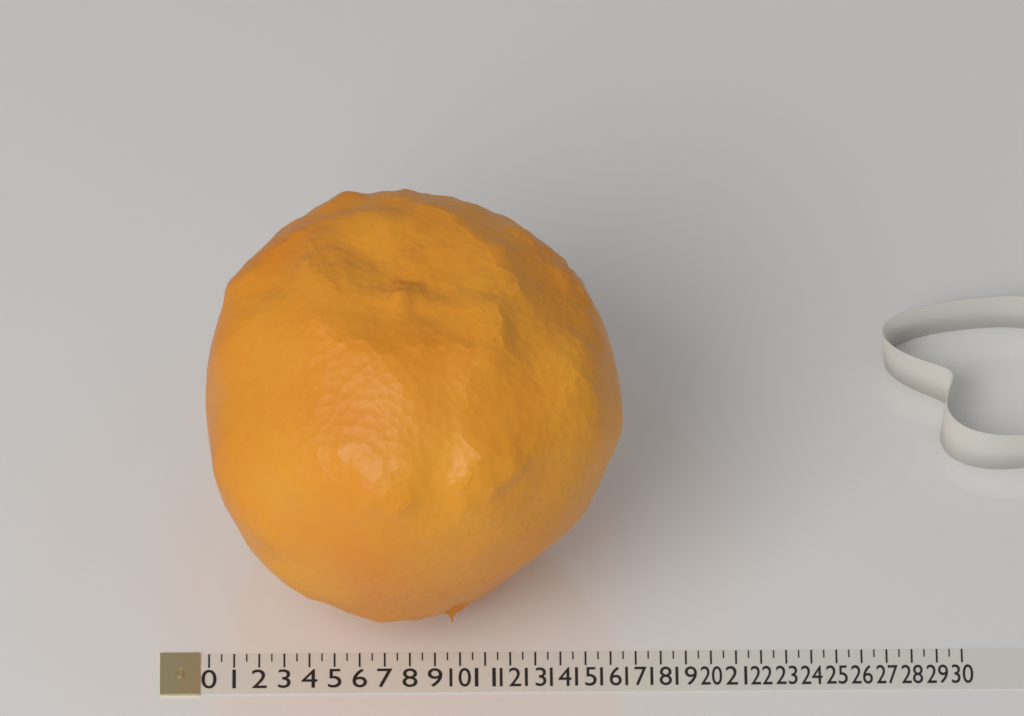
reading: 16.5 (no unit)
